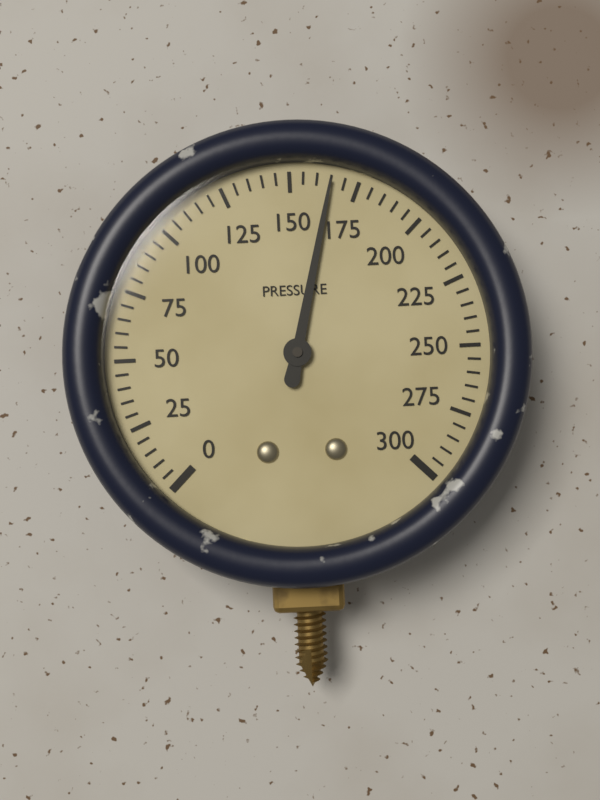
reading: 165 (no unit)
